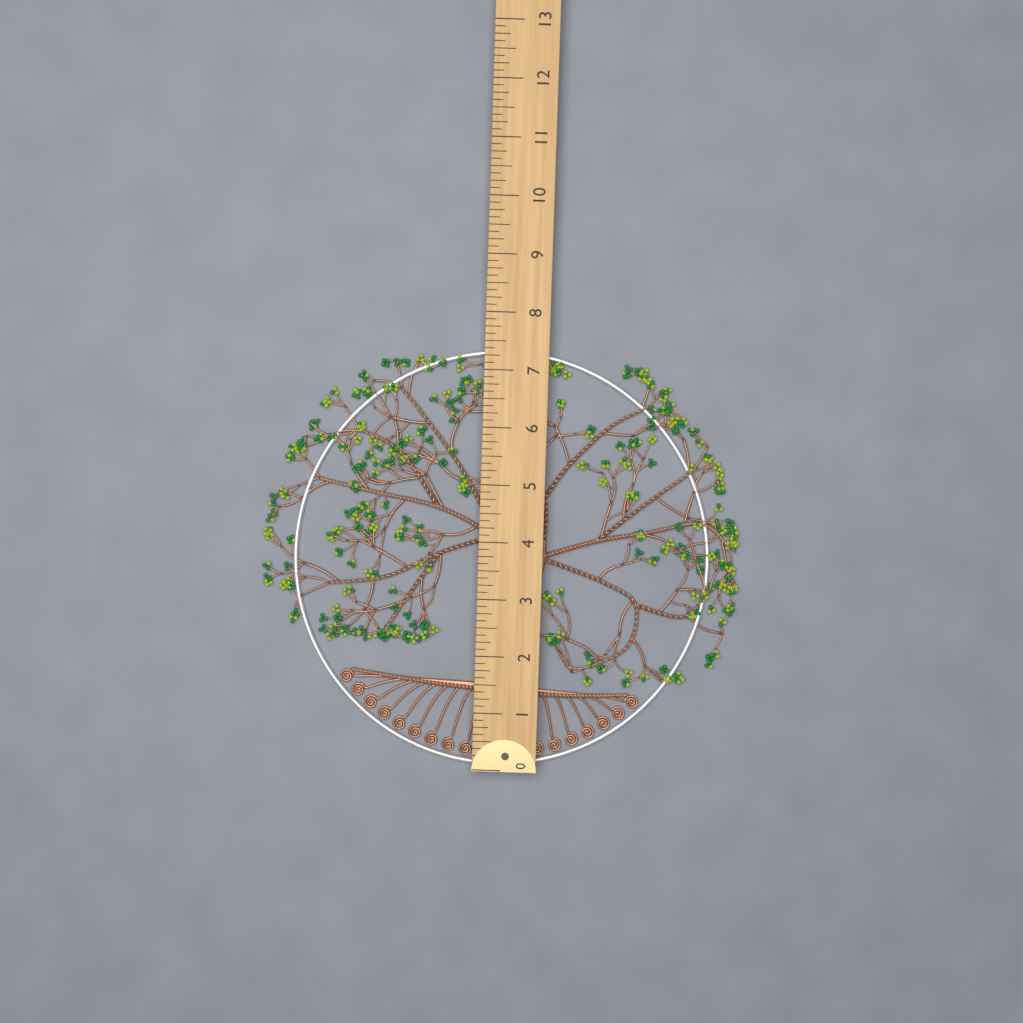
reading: 7.375 (no unit)
